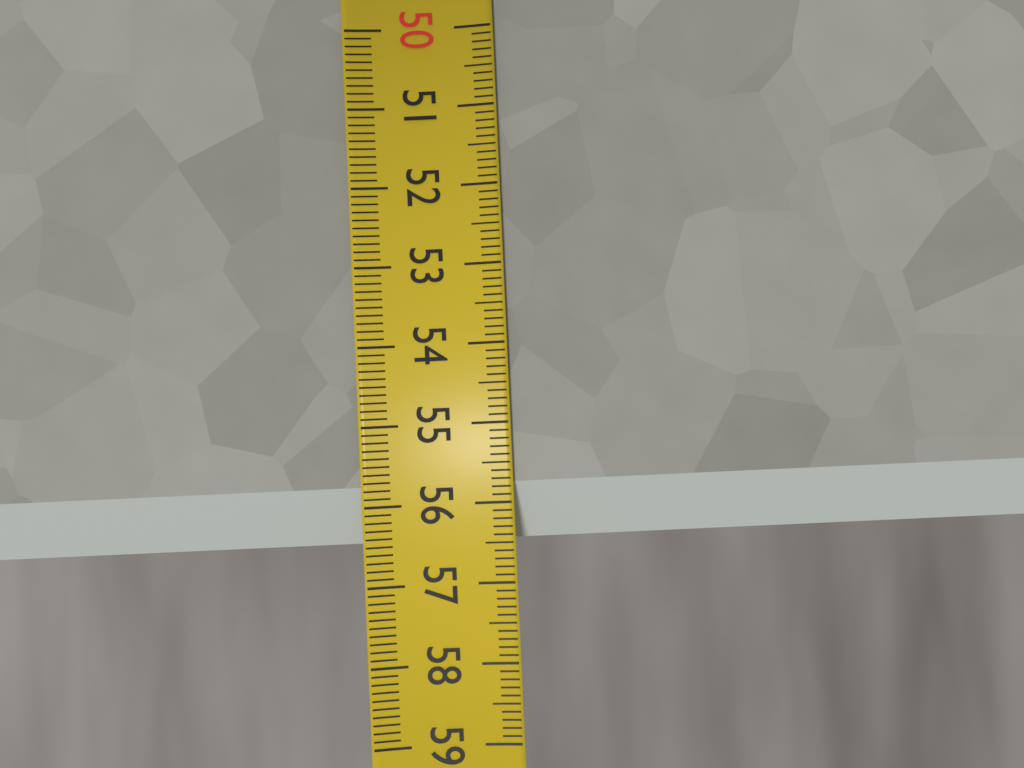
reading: 56.5 (no unit)
